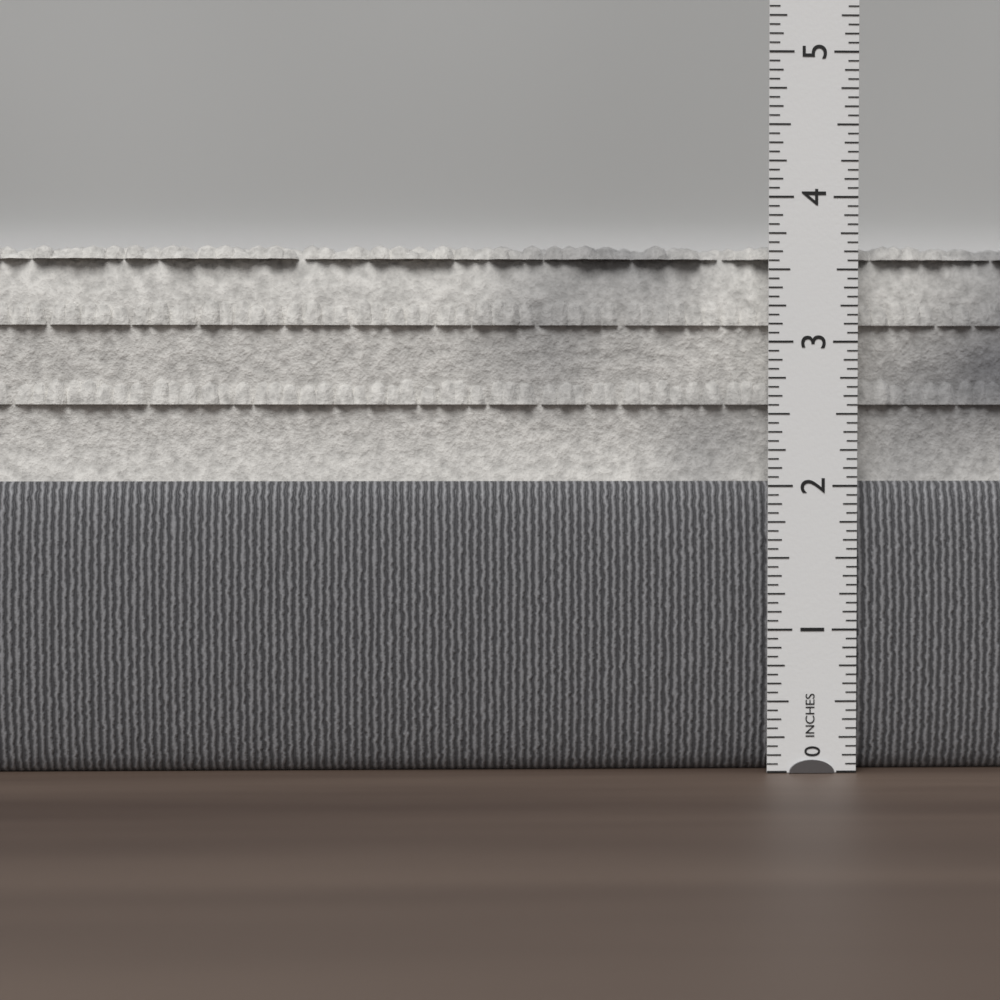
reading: 3.6875 in
